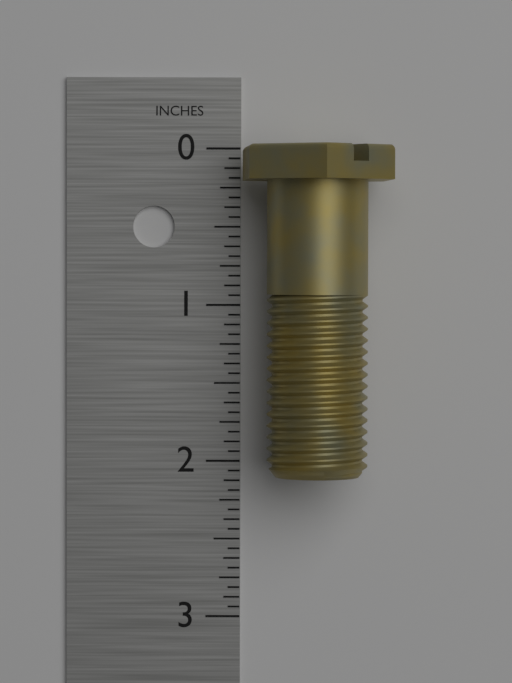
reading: 2.0625 in
